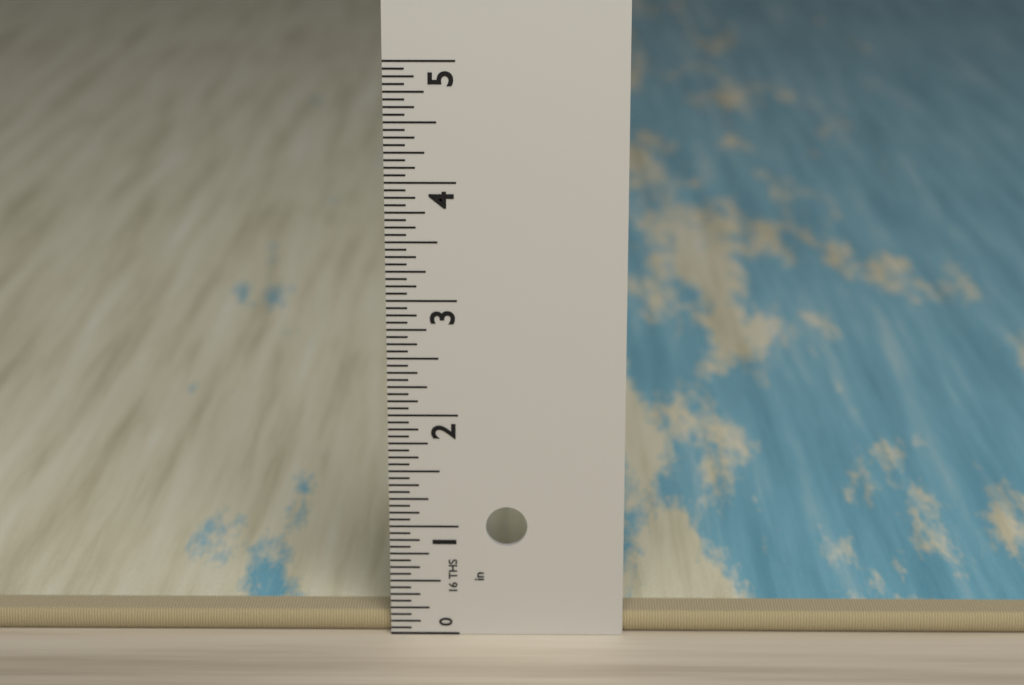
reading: 0.1875 in
